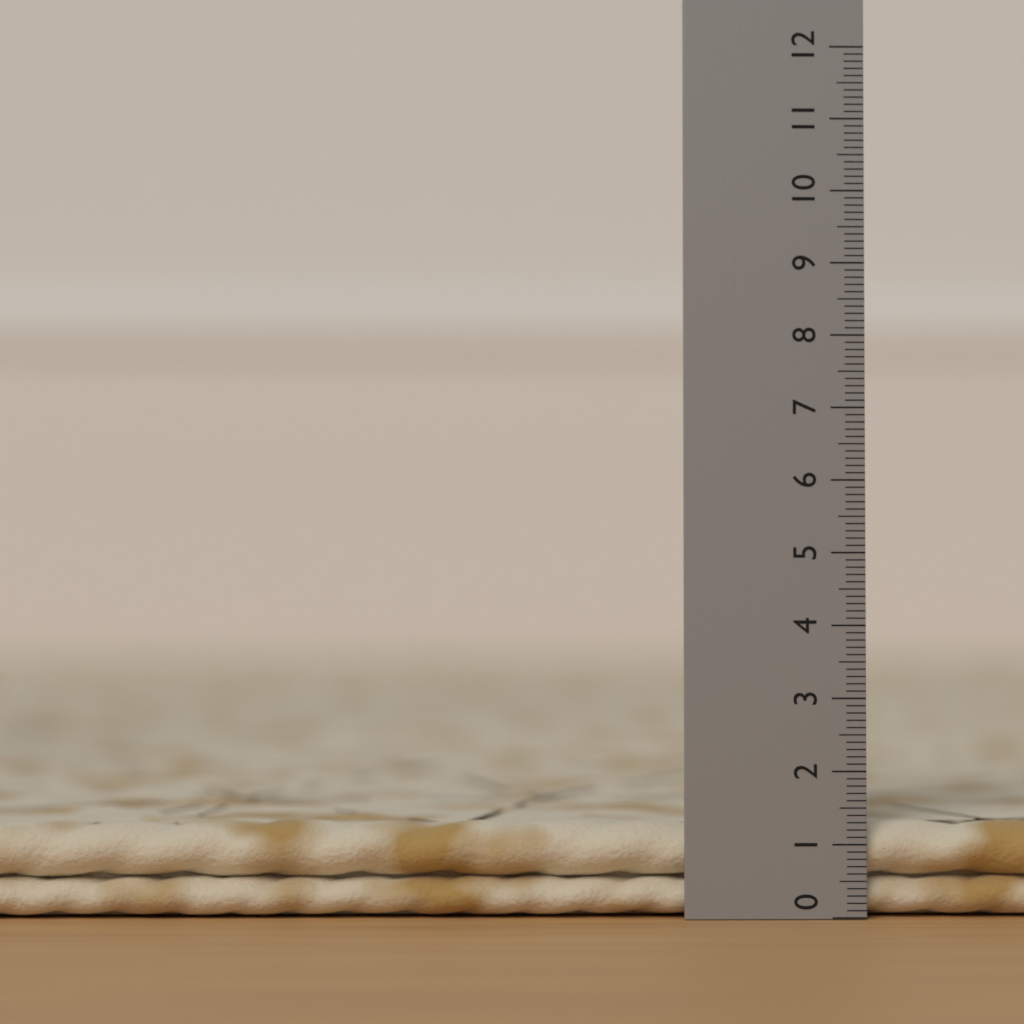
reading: 1.3 (no unit)
